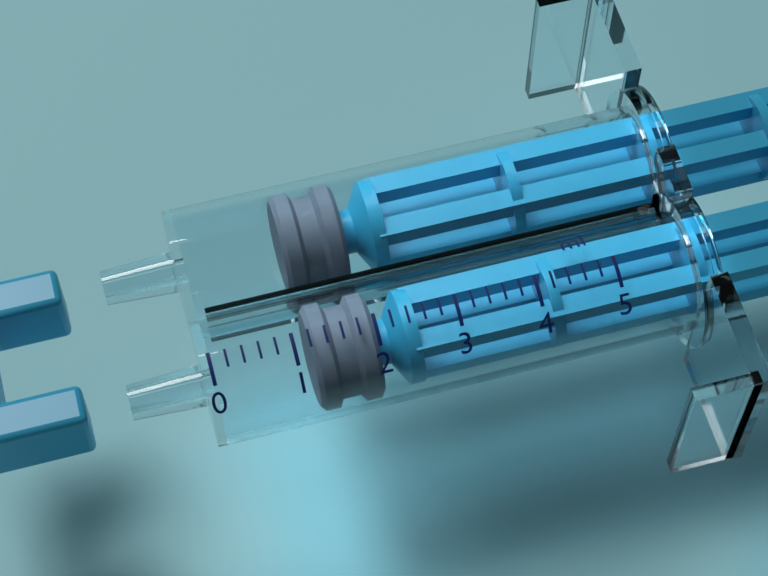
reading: 1.2 ml
